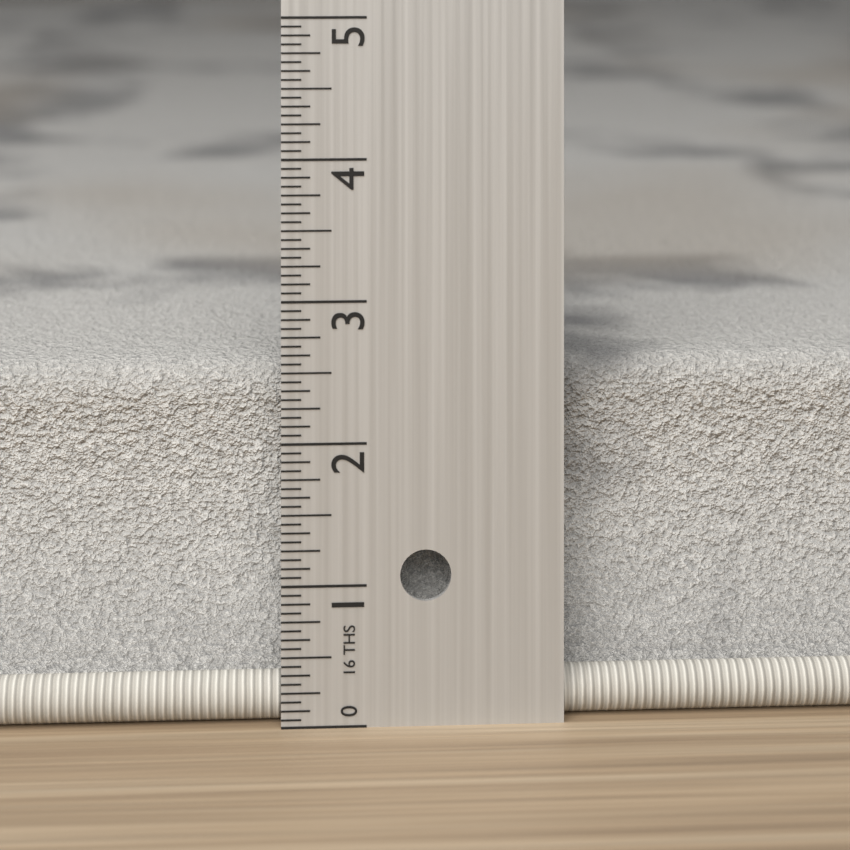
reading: 2.5000 in
